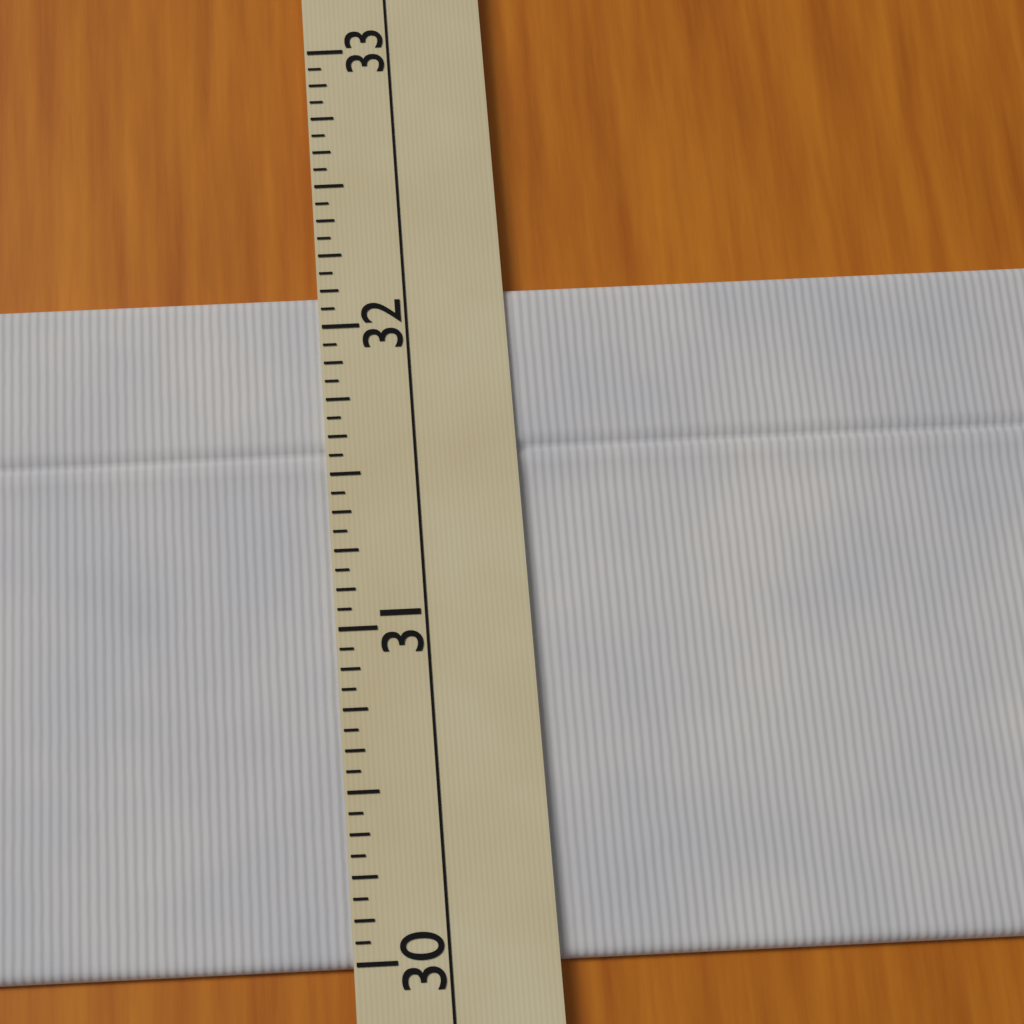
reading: 32.1250 (no unit)
